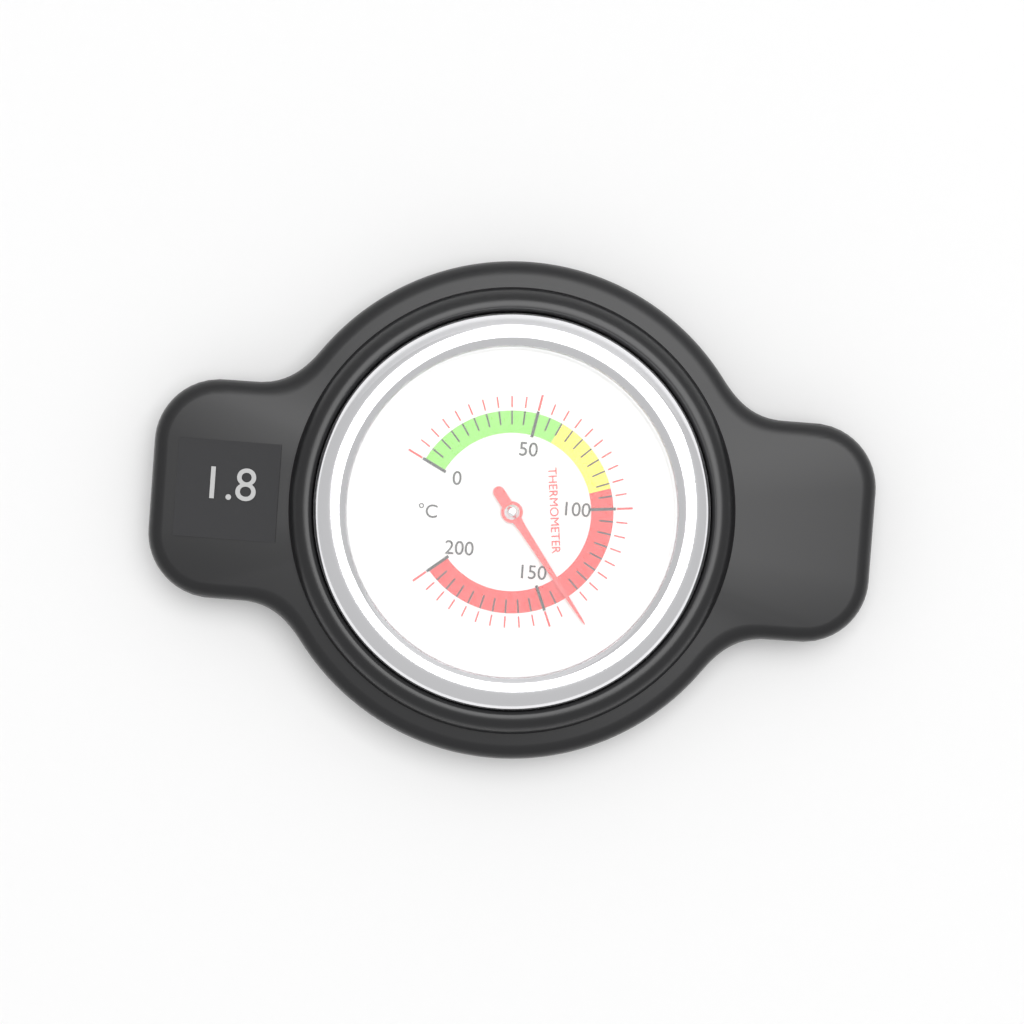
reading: 140 °C
